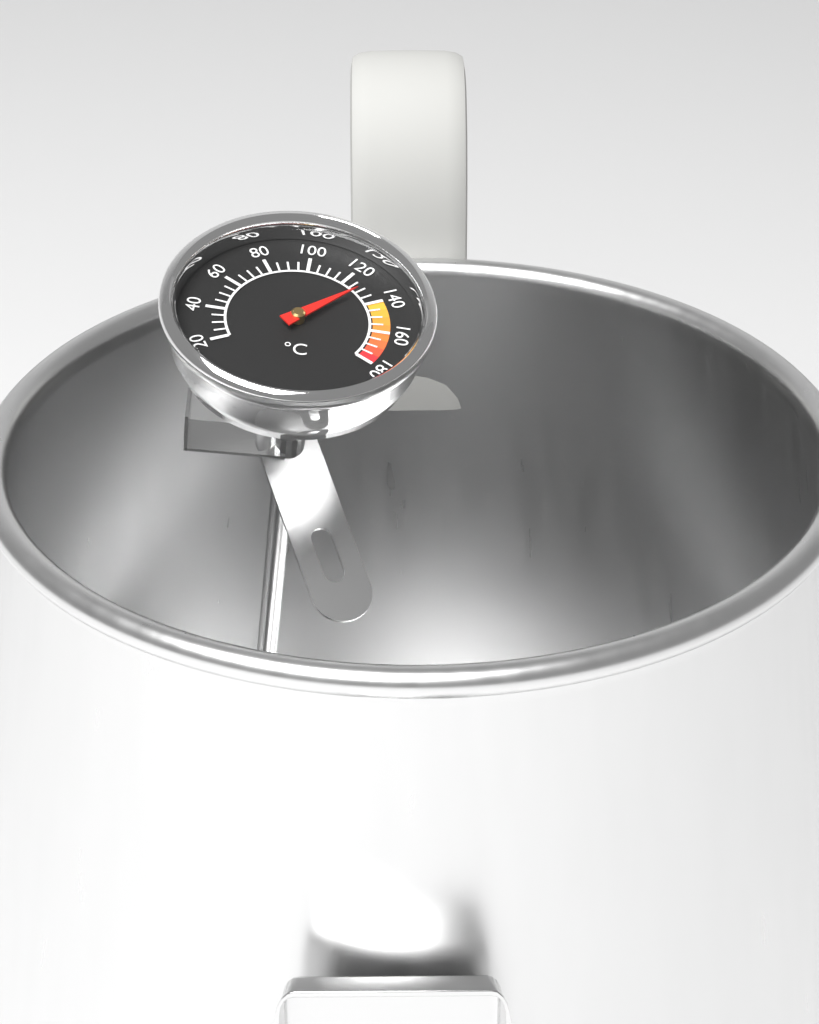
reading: 130 °C
